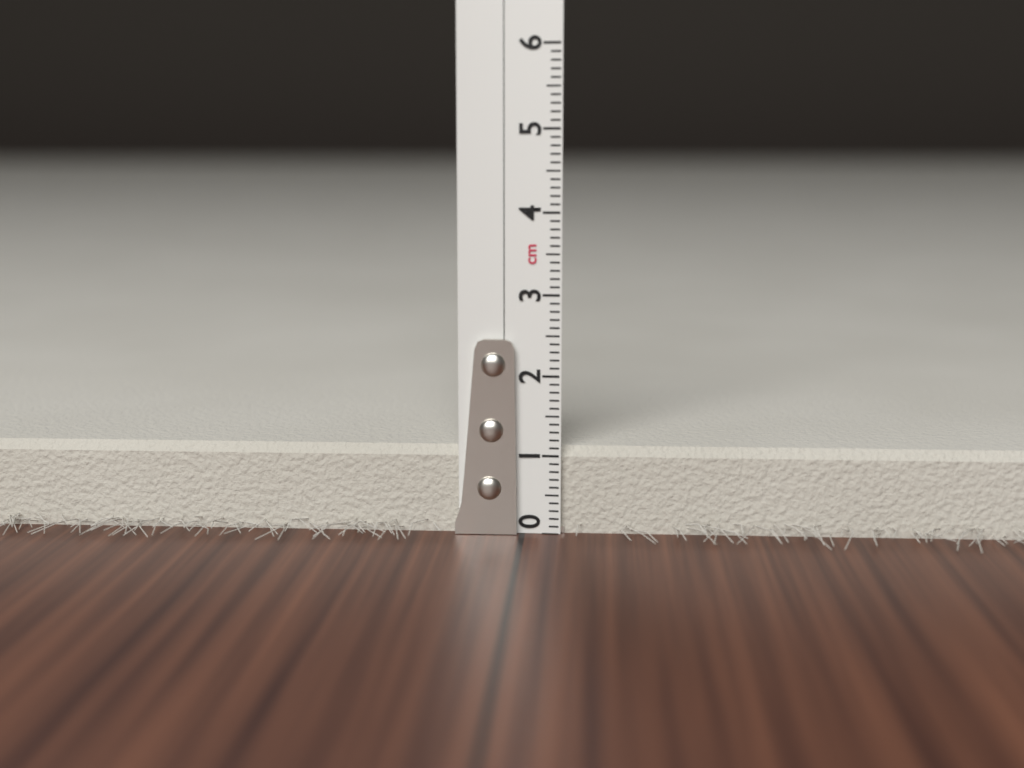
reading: 1.1 cm
